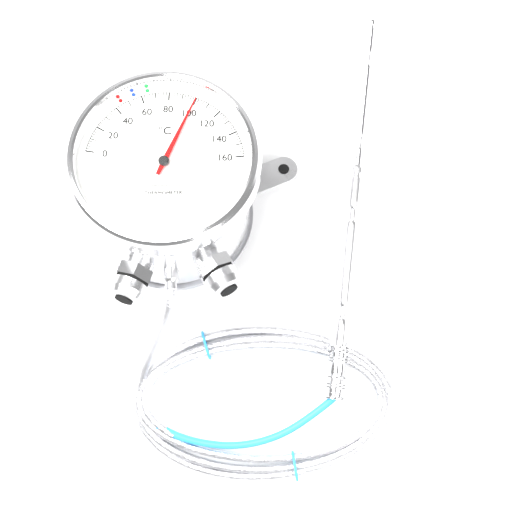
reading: 100 °C
